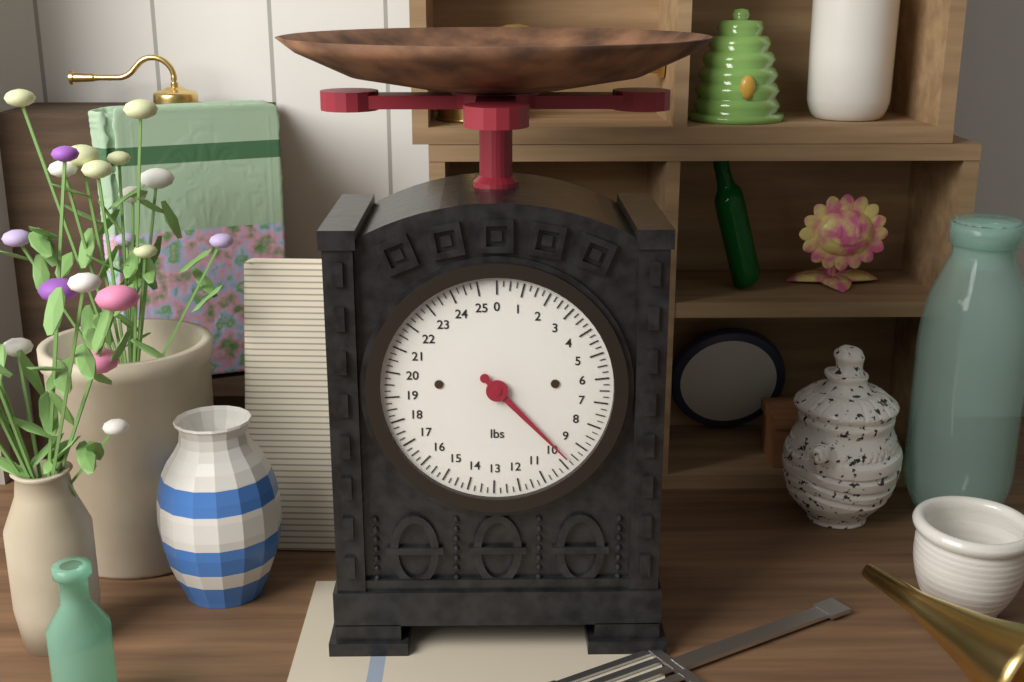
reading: 9.75 lbs
